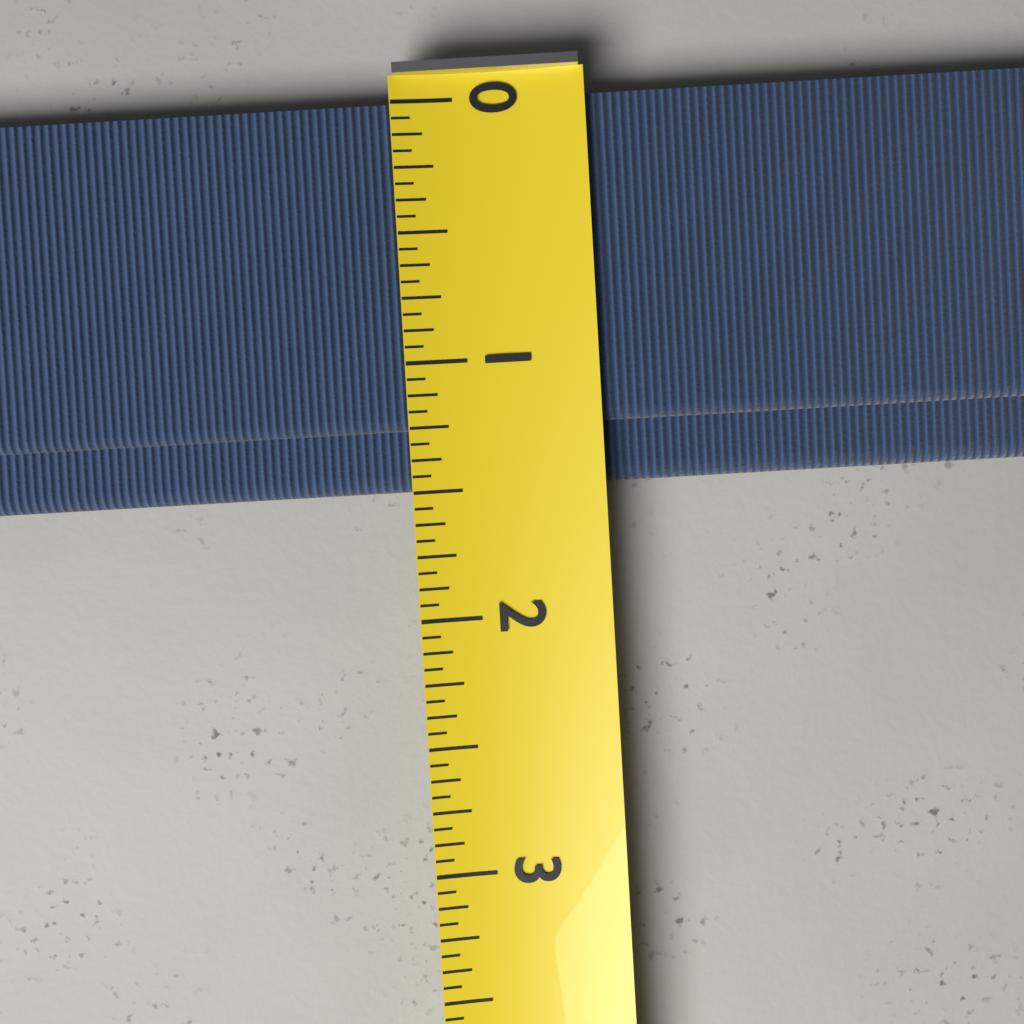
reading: 1.5000 (no unit)
